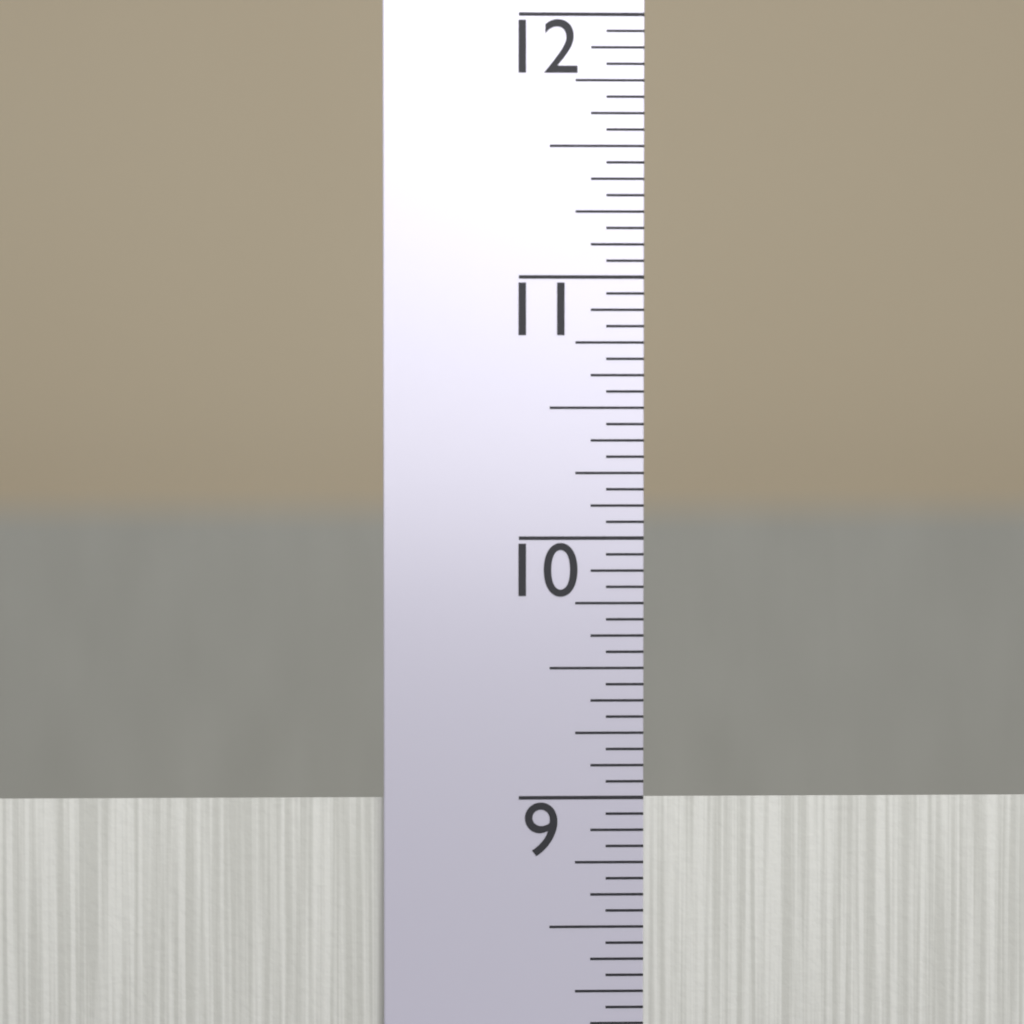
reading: 9.0000 in
